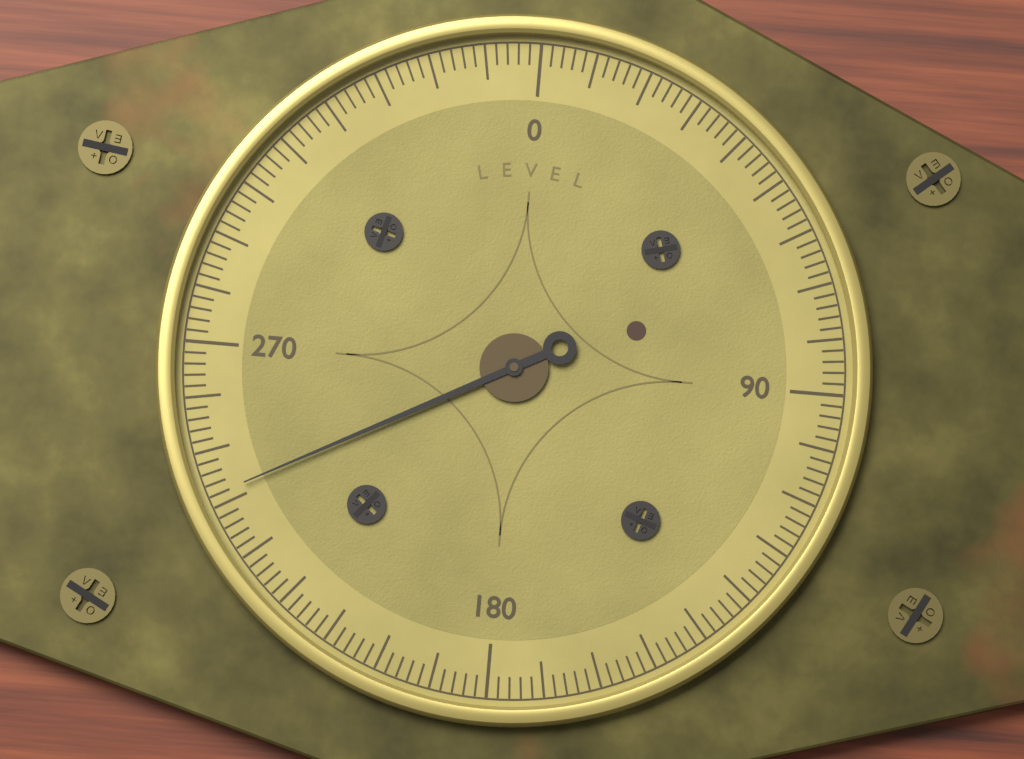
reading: 242 (no unit)
